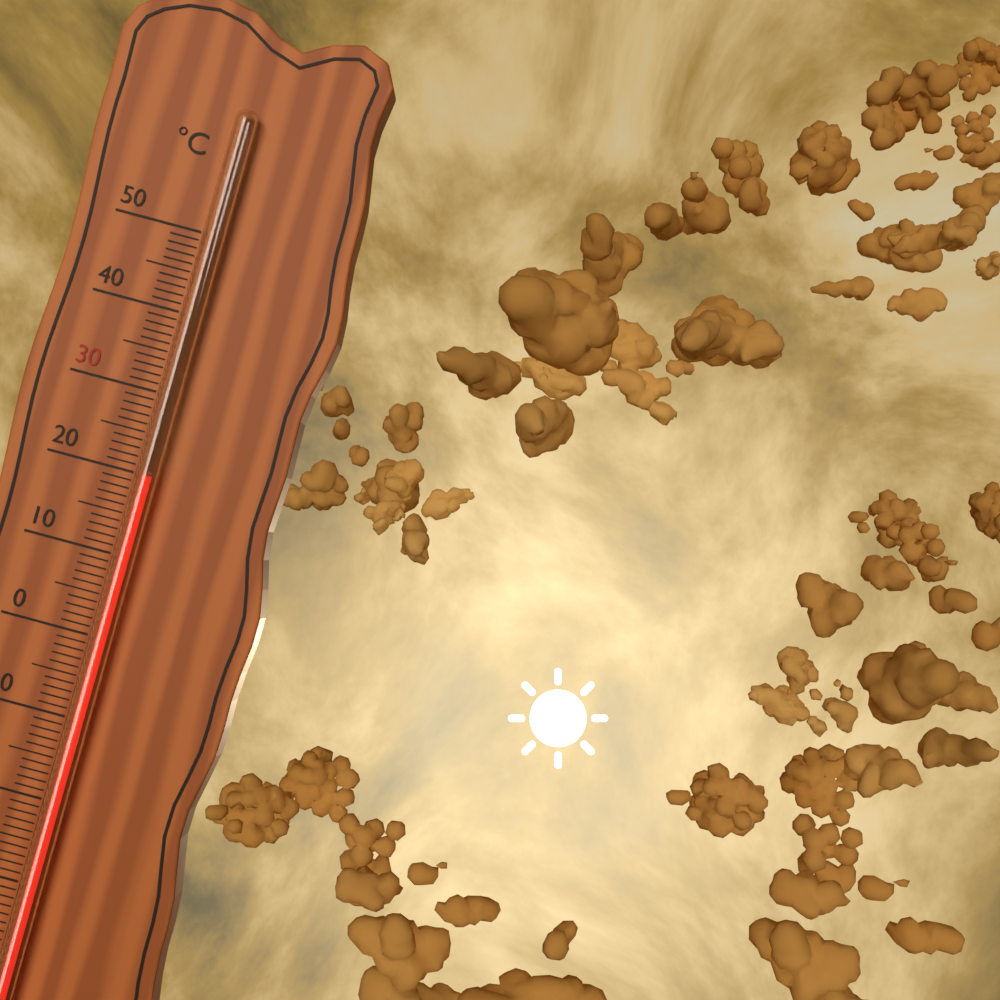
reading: 20 °C
